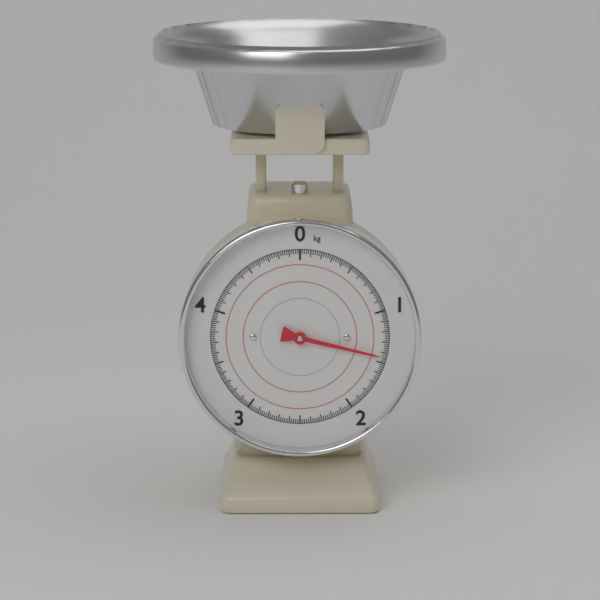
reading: 1.44 kg
